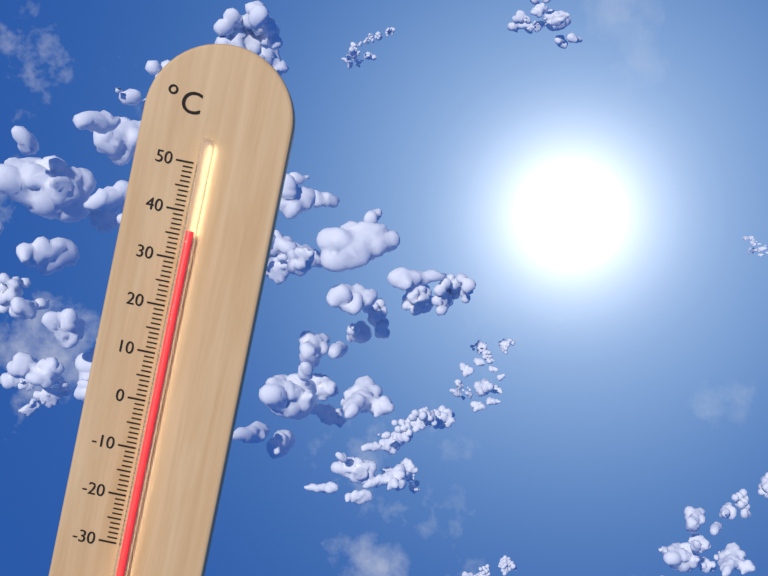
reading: 36 °C
